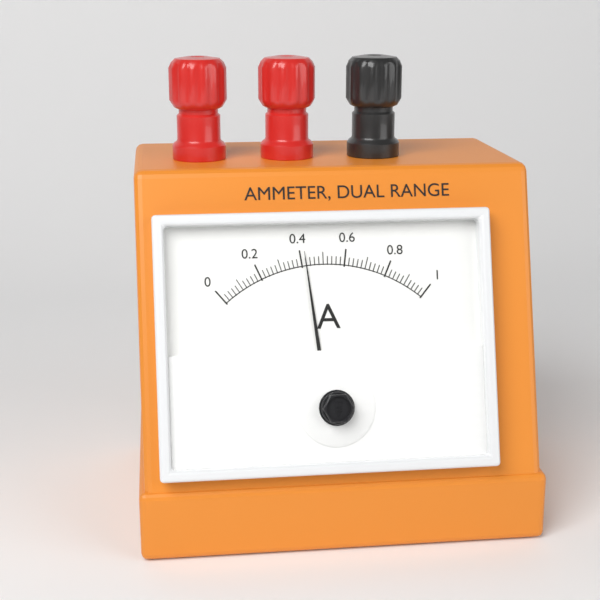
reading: 0.42 A
